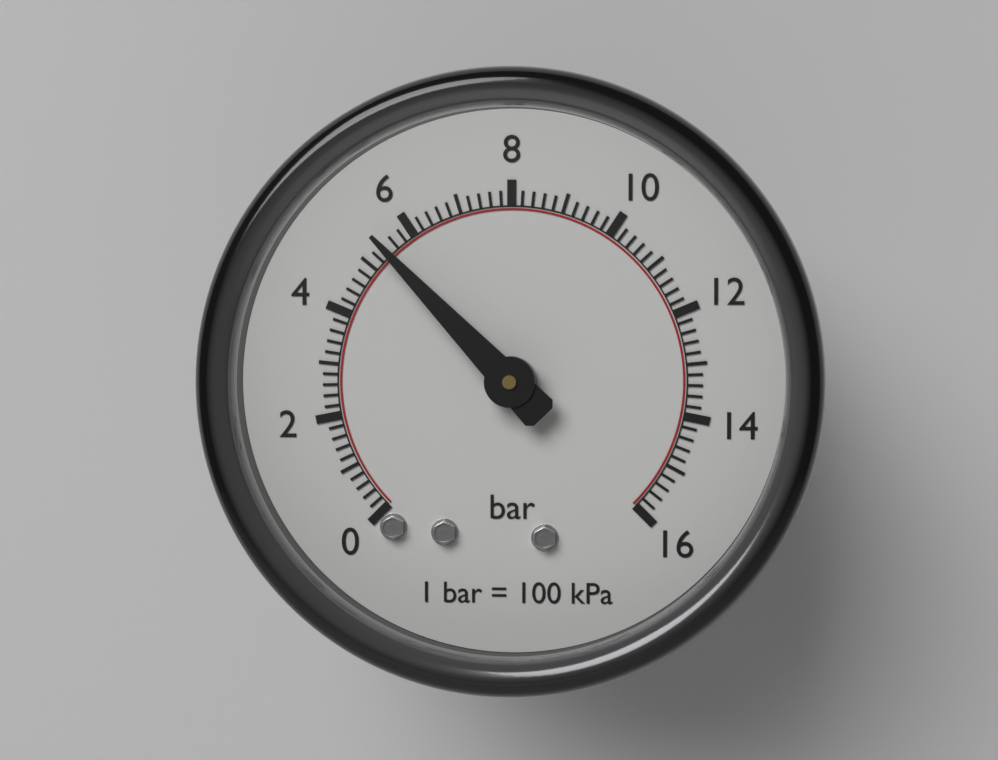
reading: 5.4 bar
